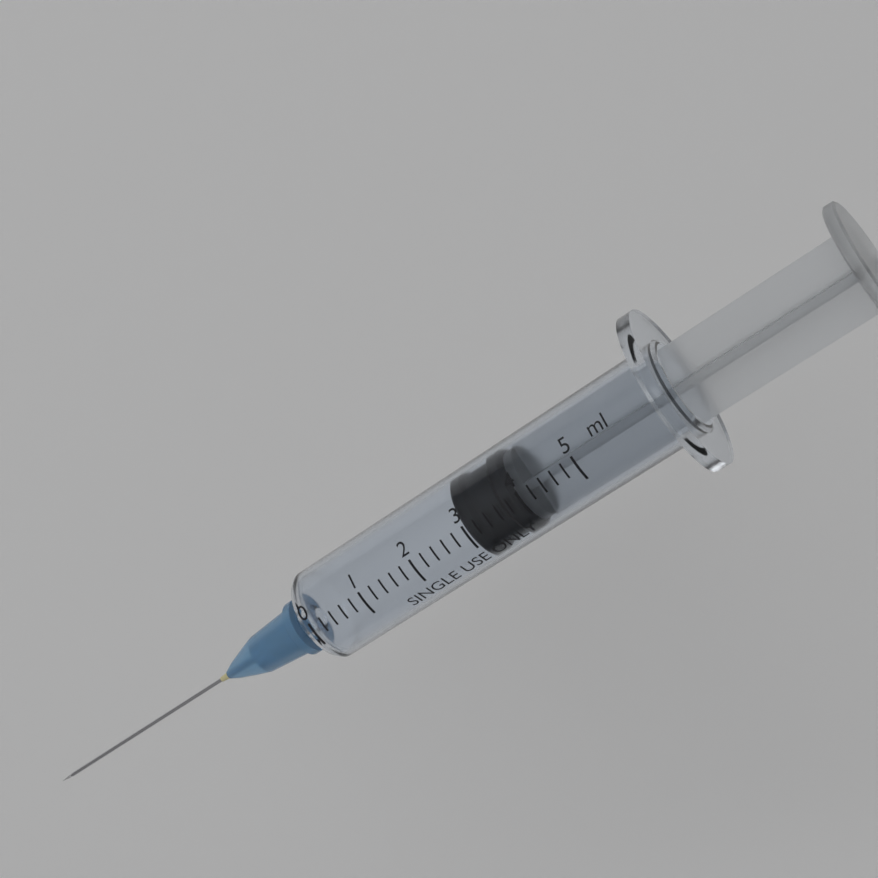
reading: 3.0 ml
